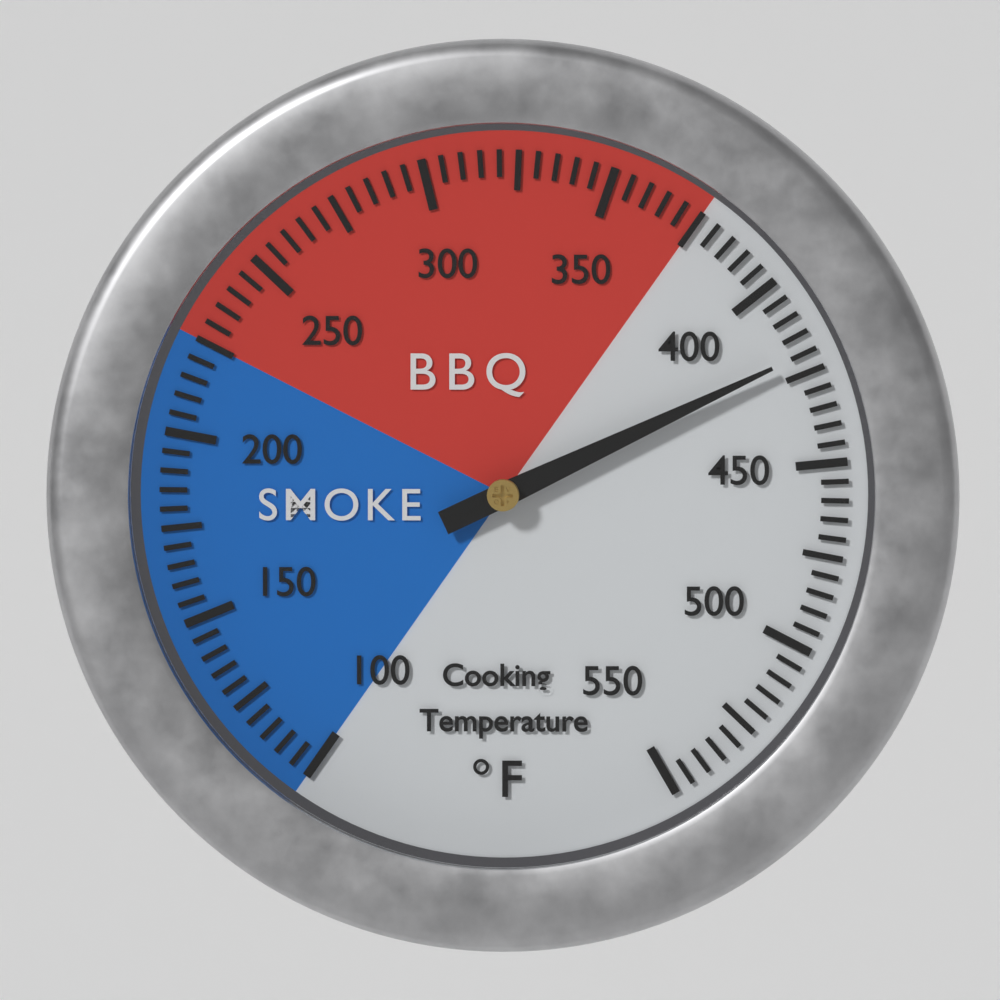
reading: 420 °F
